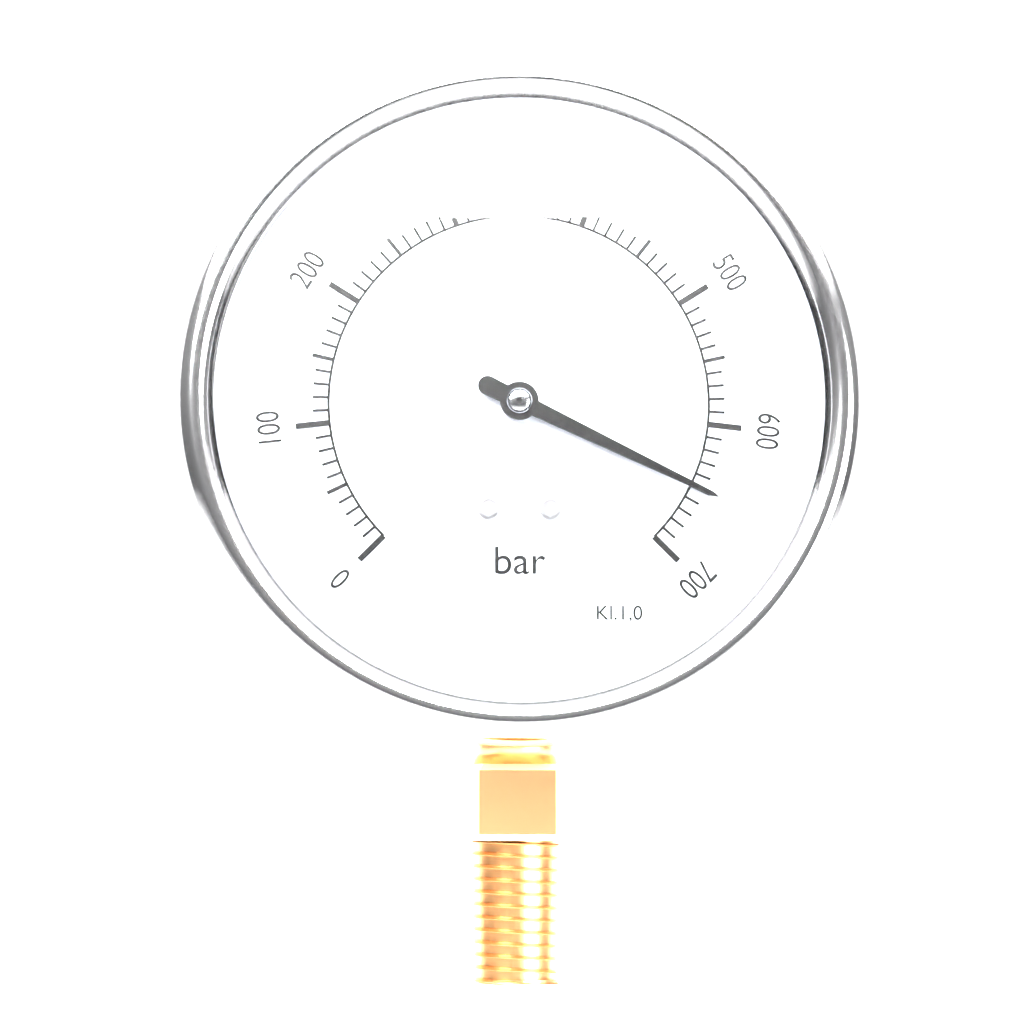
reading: 650 bar
